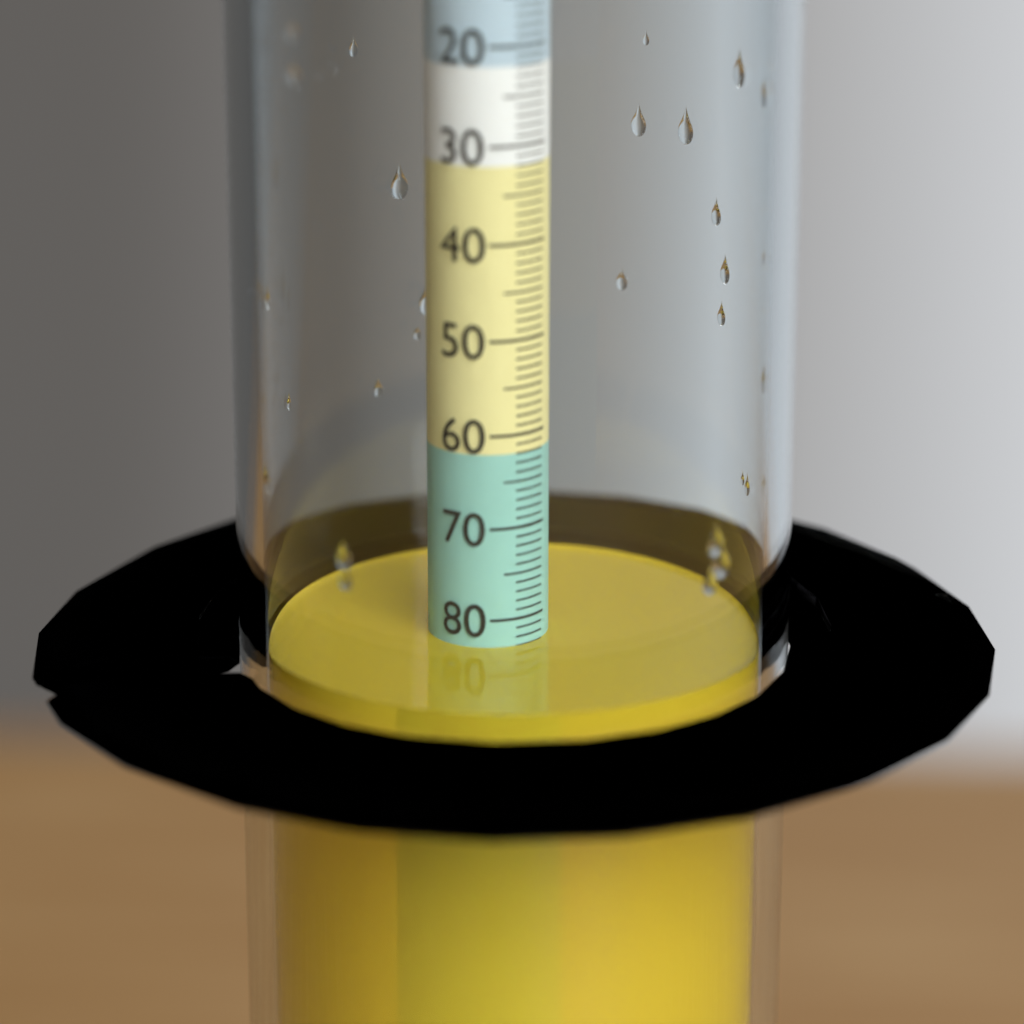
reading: 83 (no unit)
